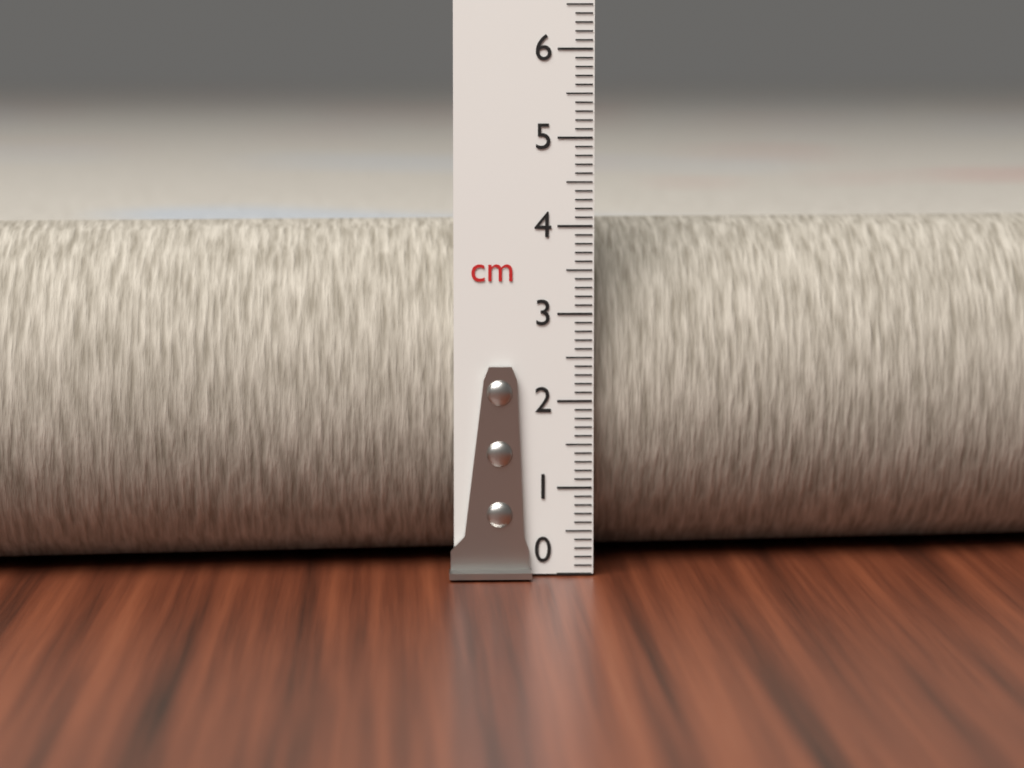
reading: 4.0 cm
